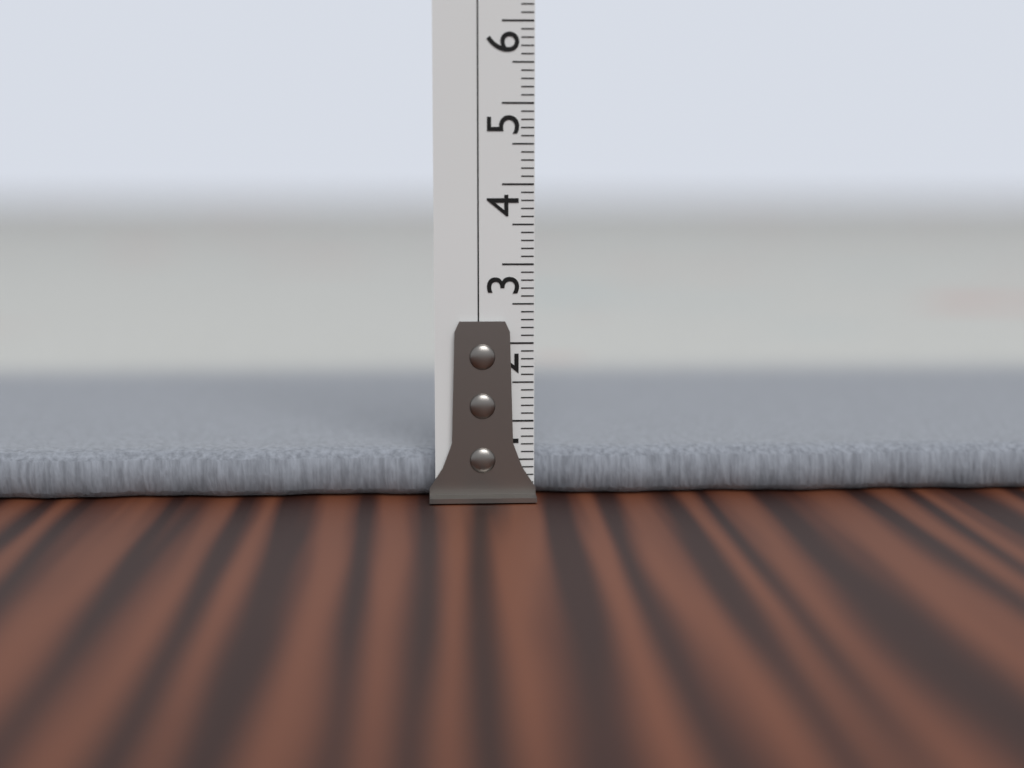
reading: 0.6 cm
